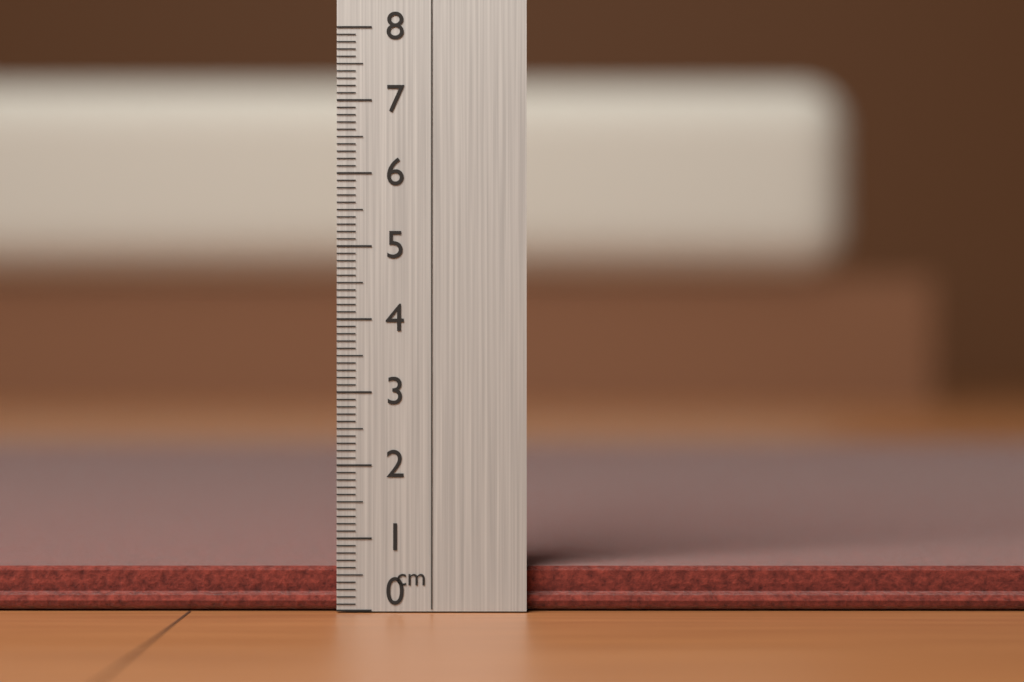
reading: 0.6 cm
